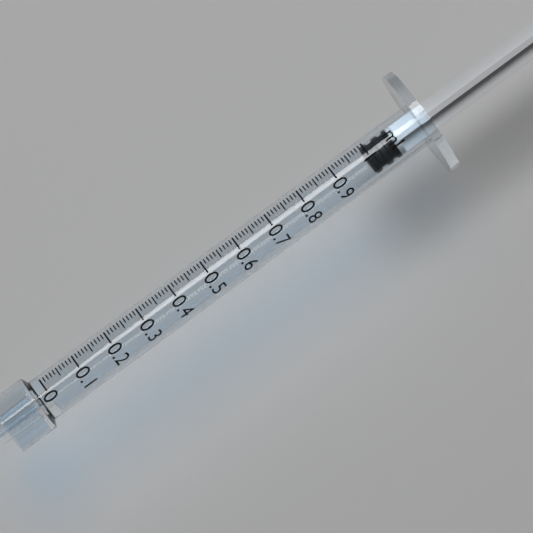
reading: 0.99 ml
